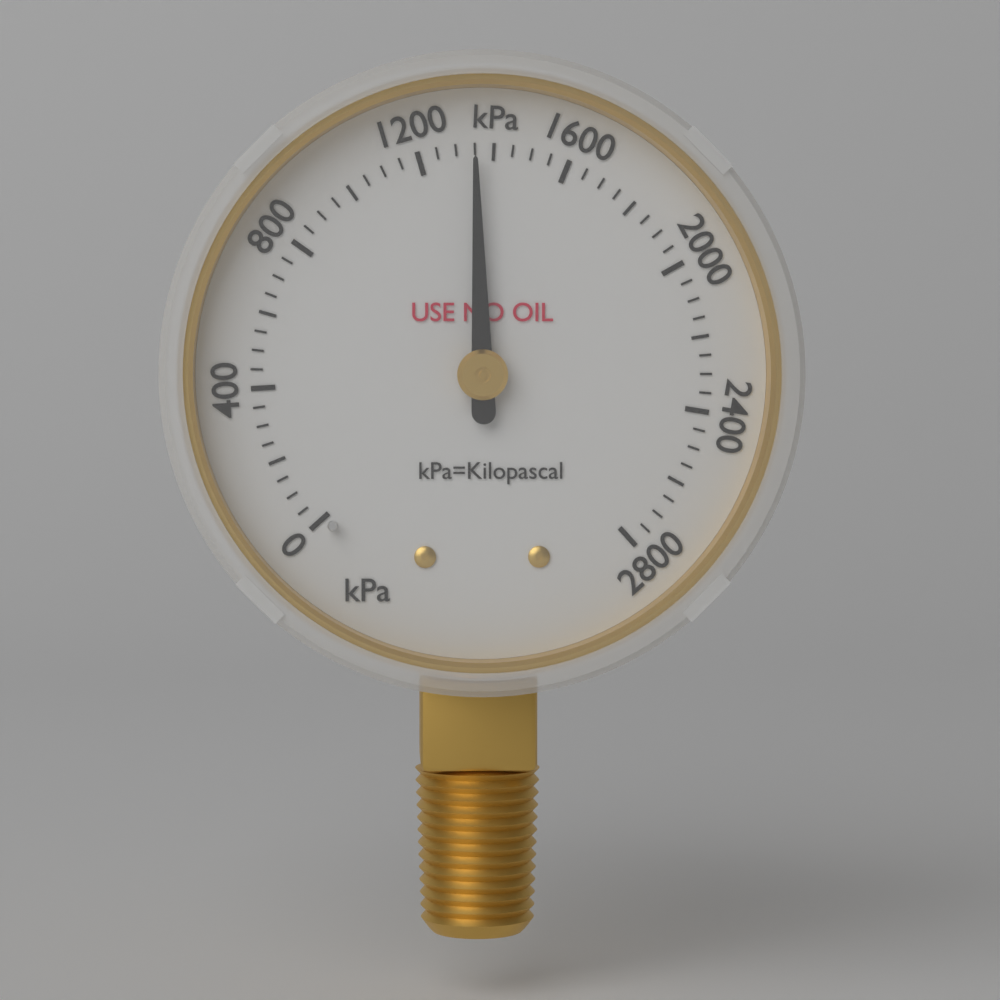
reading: 1350 kPa
